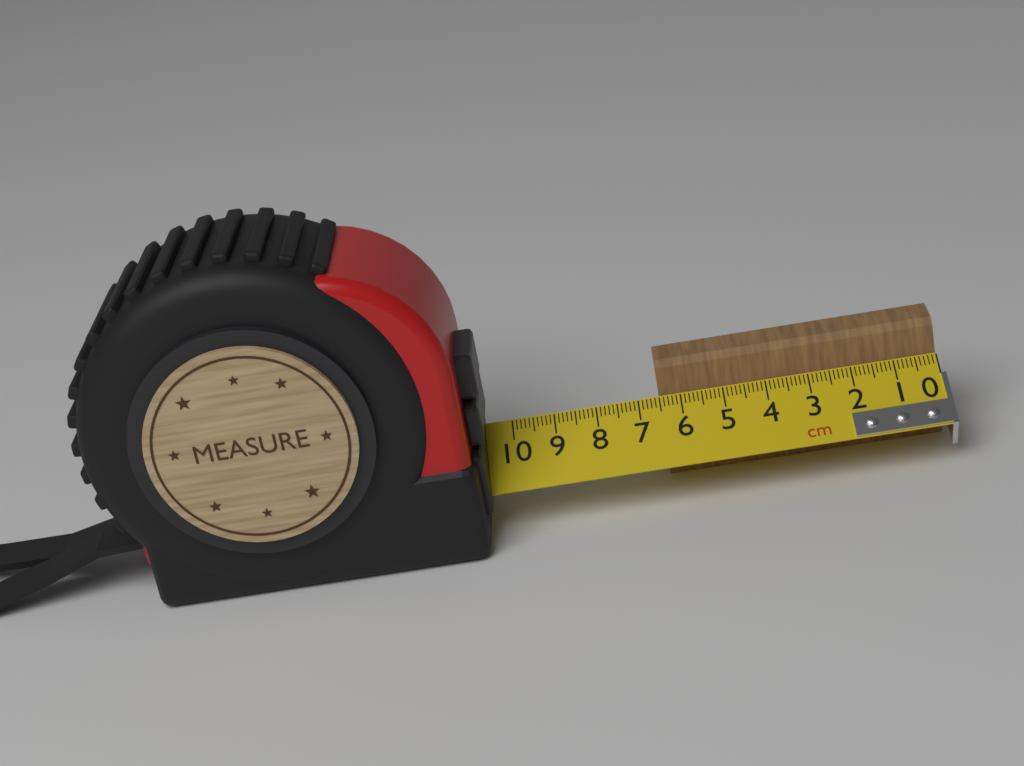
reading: 6.5 cm
